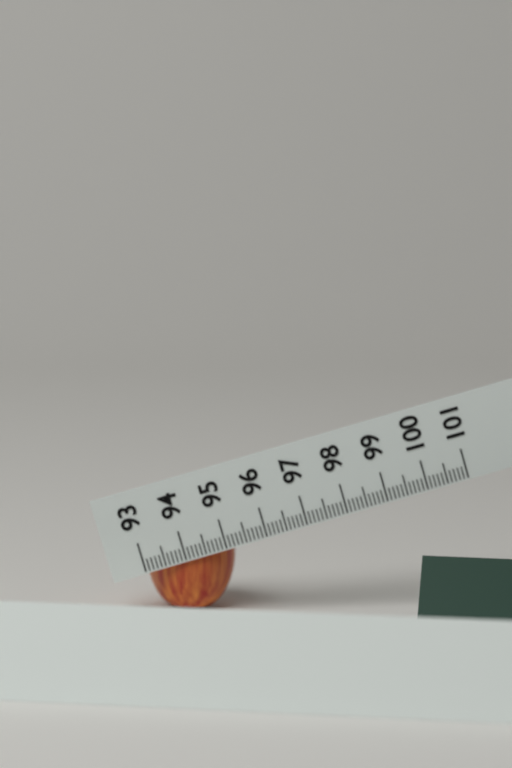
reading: 95.2 (no unit)
